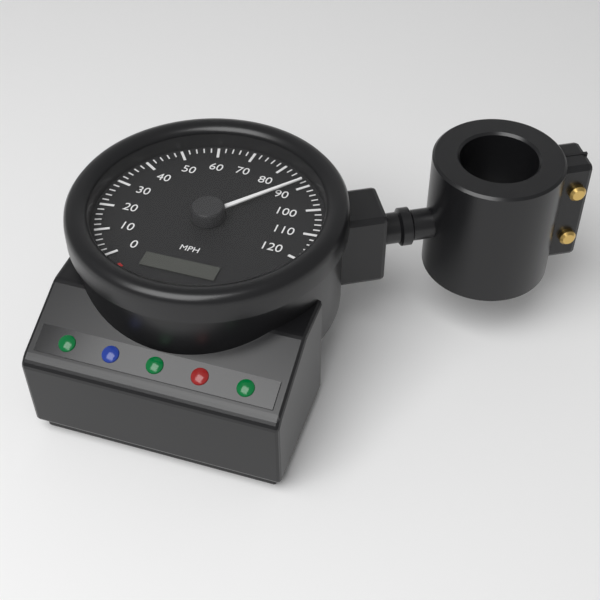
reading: 88 mph
